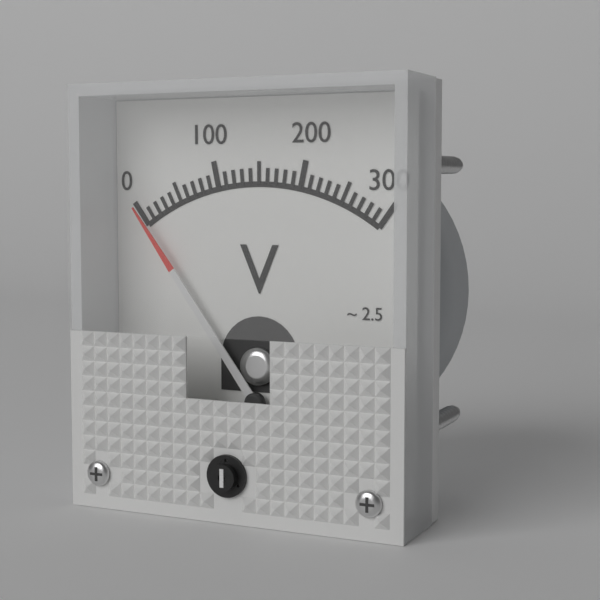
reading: 0 V
